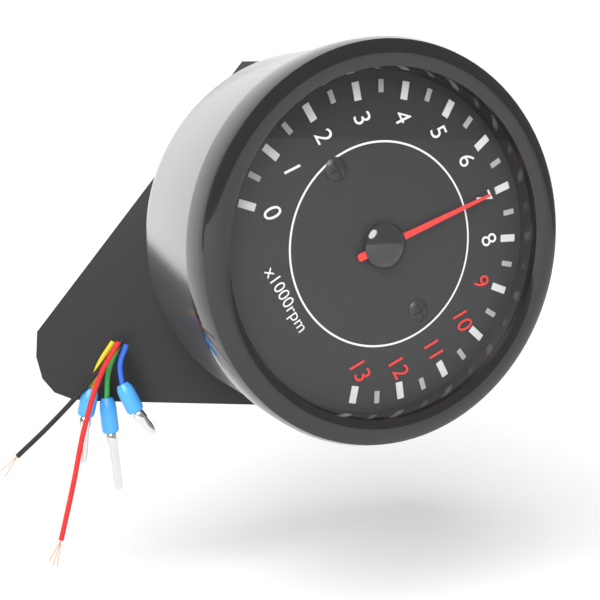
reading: 7.0 x1000rpm
